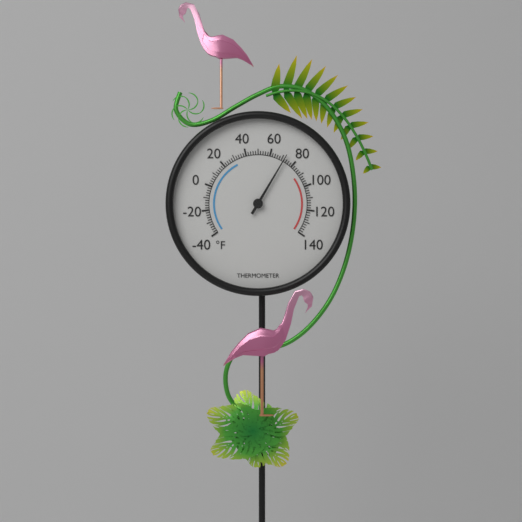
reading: 72 °F
